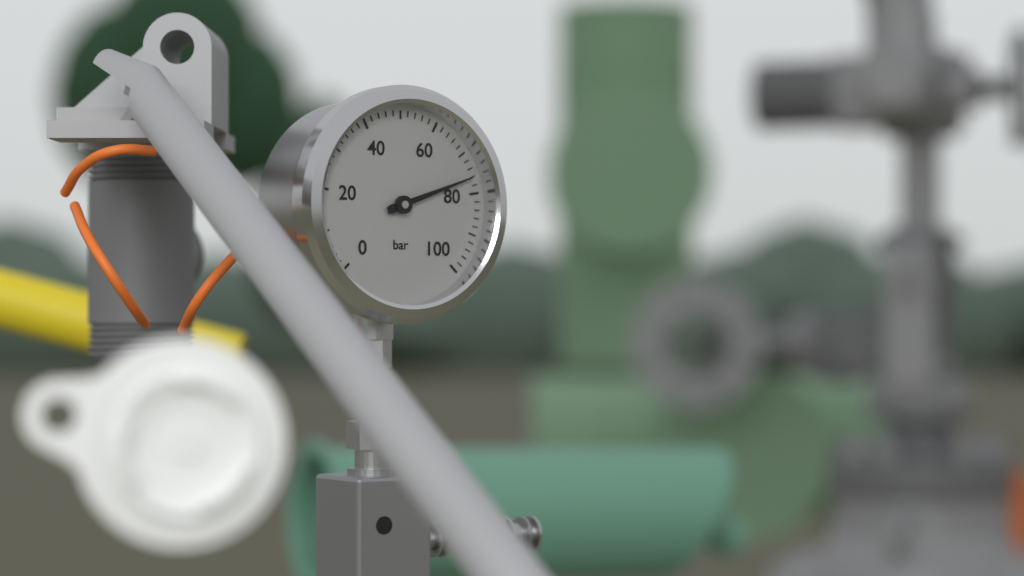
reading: 76 bar
